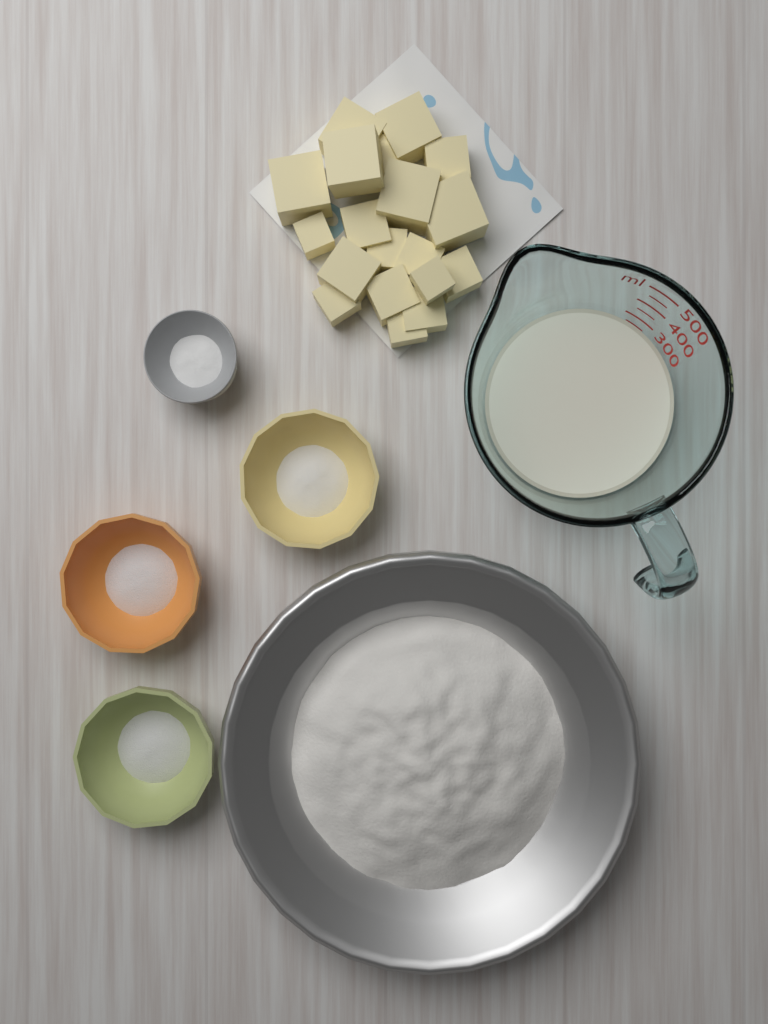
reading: 250 ml
